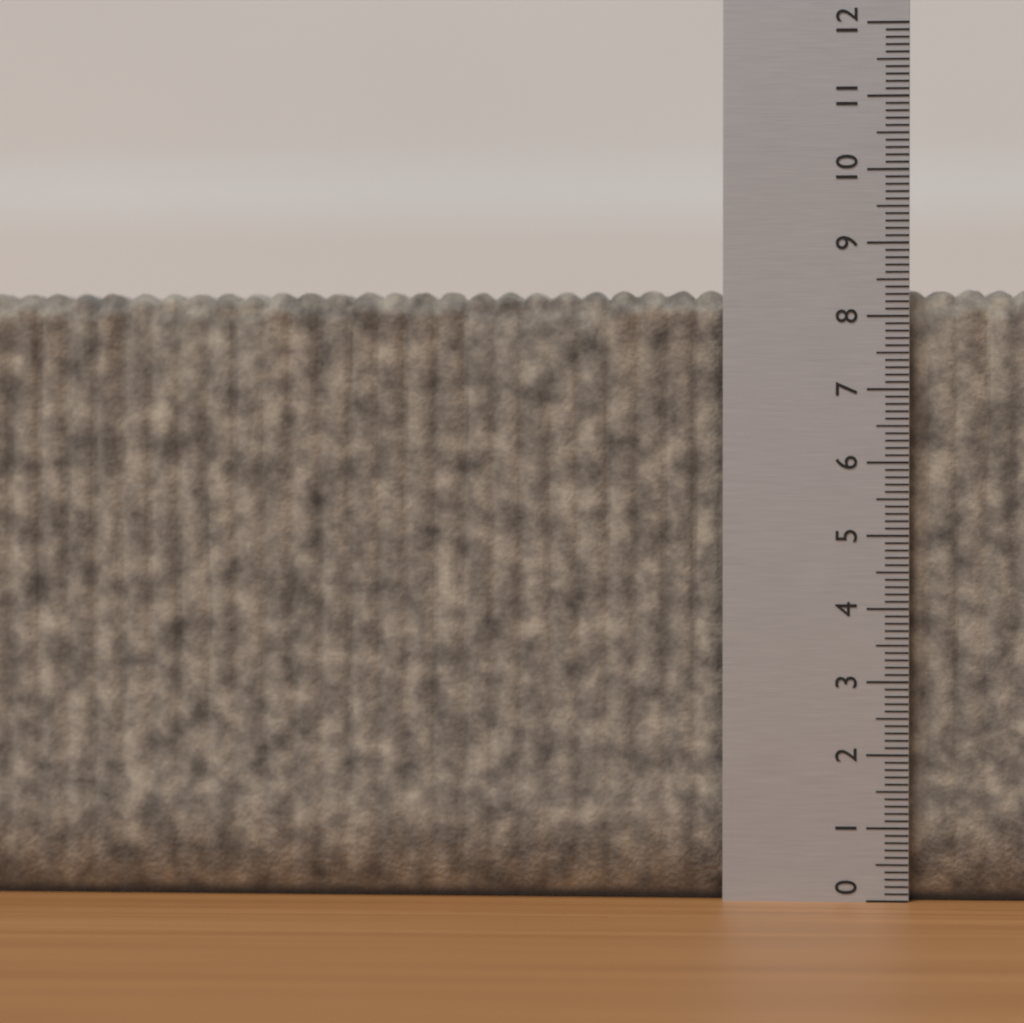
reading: 8.4 (no unit)
